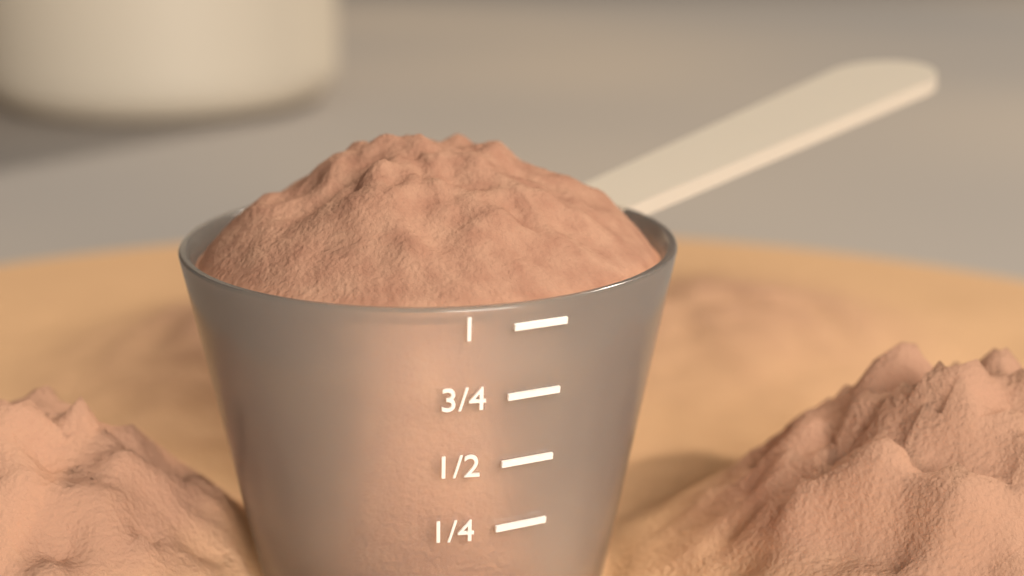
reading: 1.00 (no unit)
